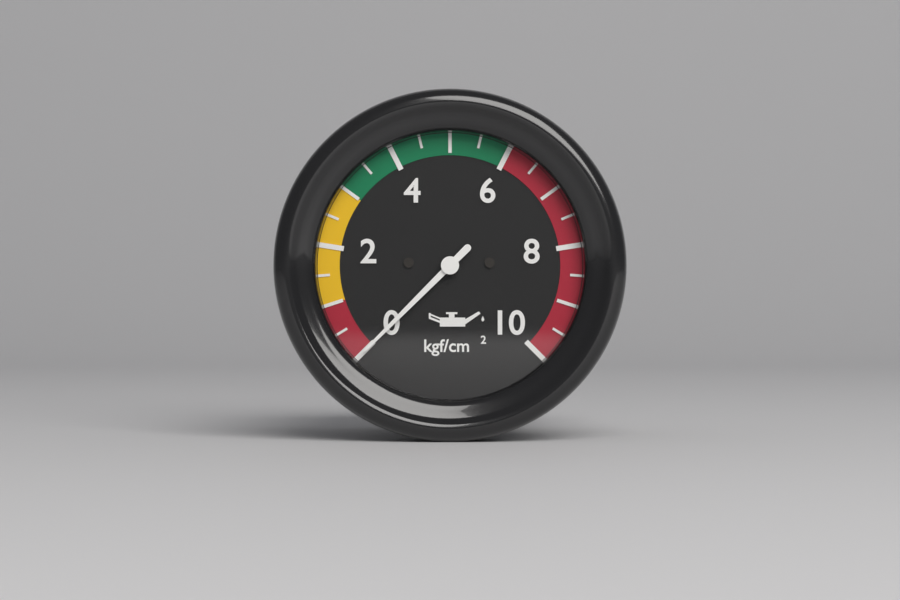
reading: 0.0 kgf/cm²
